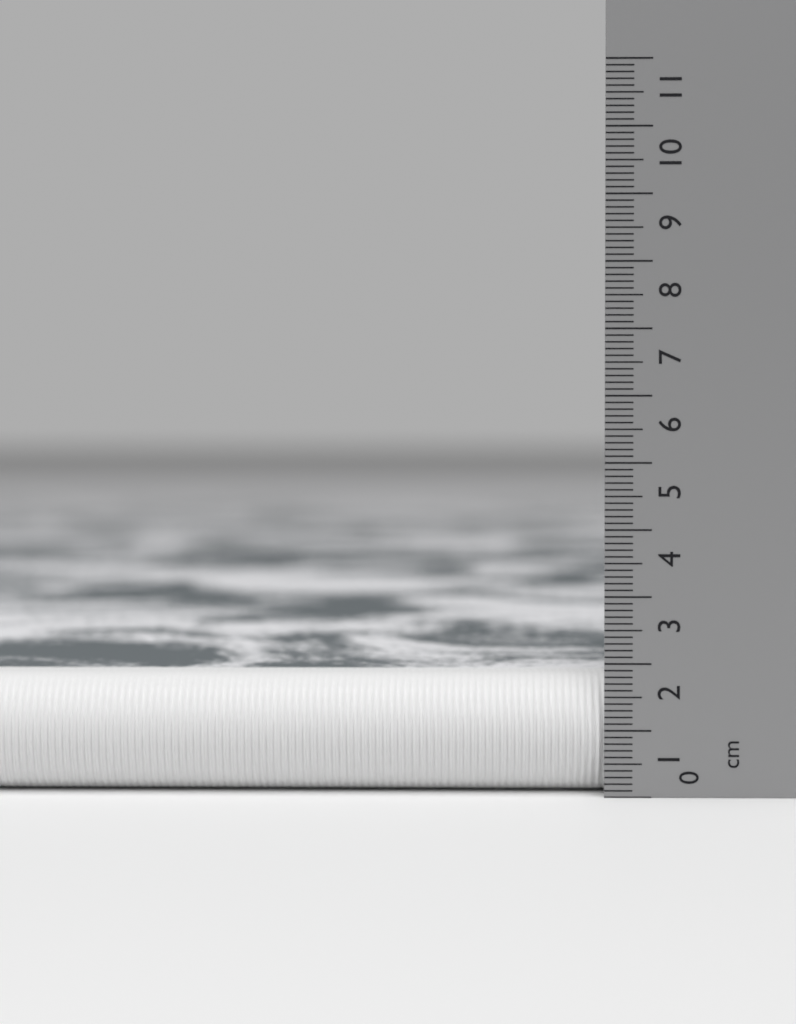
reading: 1.8 cm
